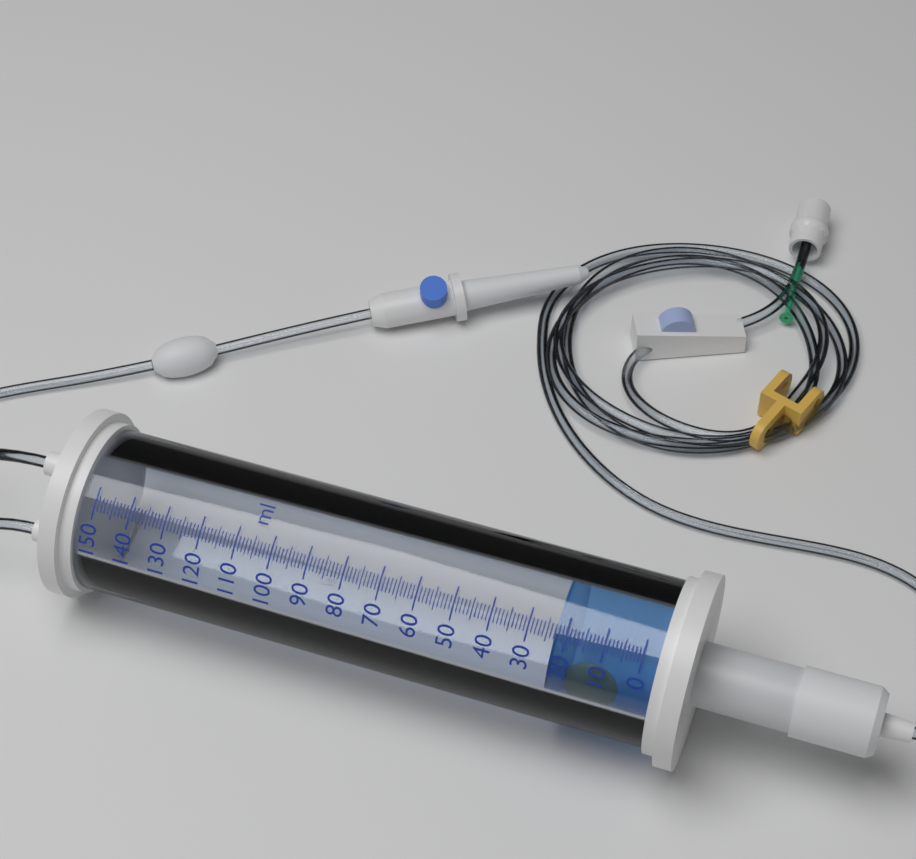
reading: 23 ml
